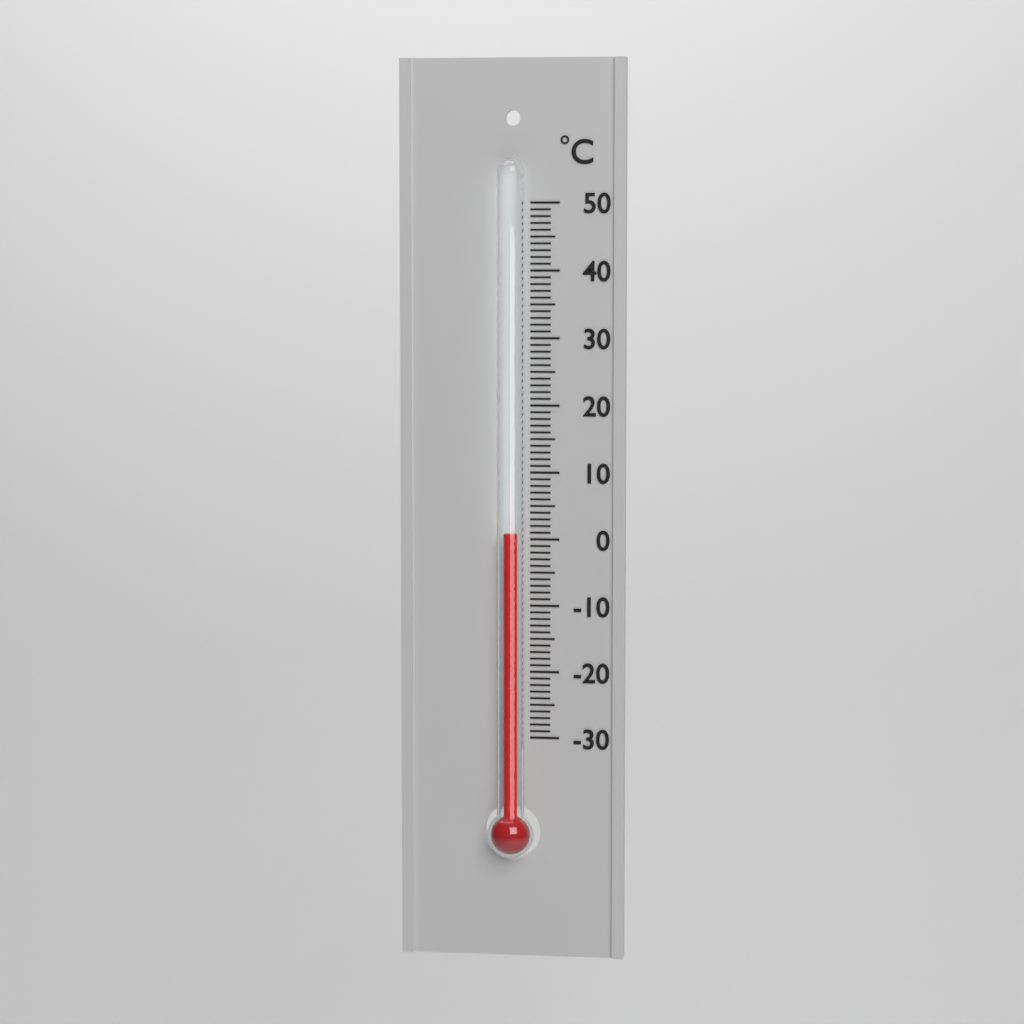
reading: 1 °C
